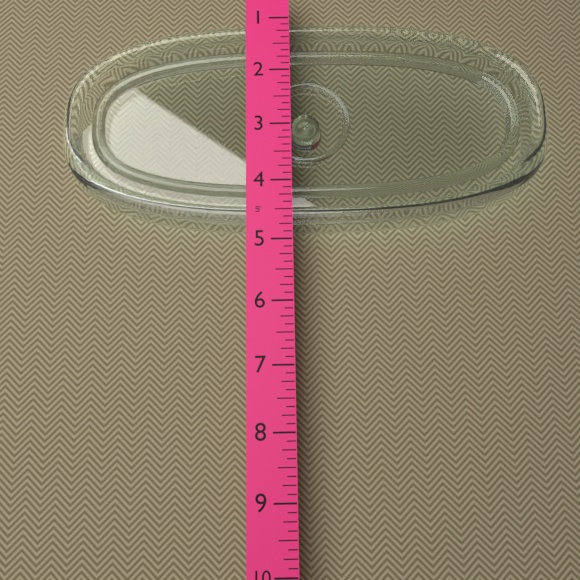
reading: 4.750 in
